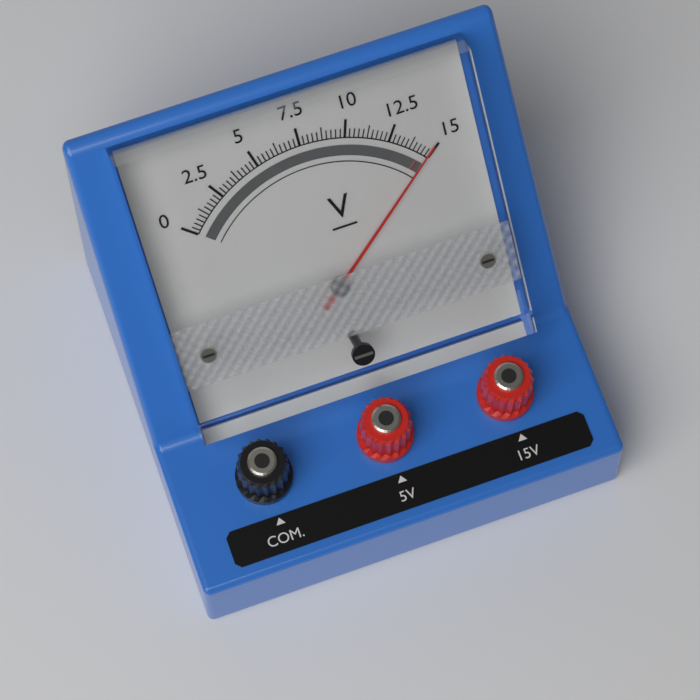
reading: 14.75 V
